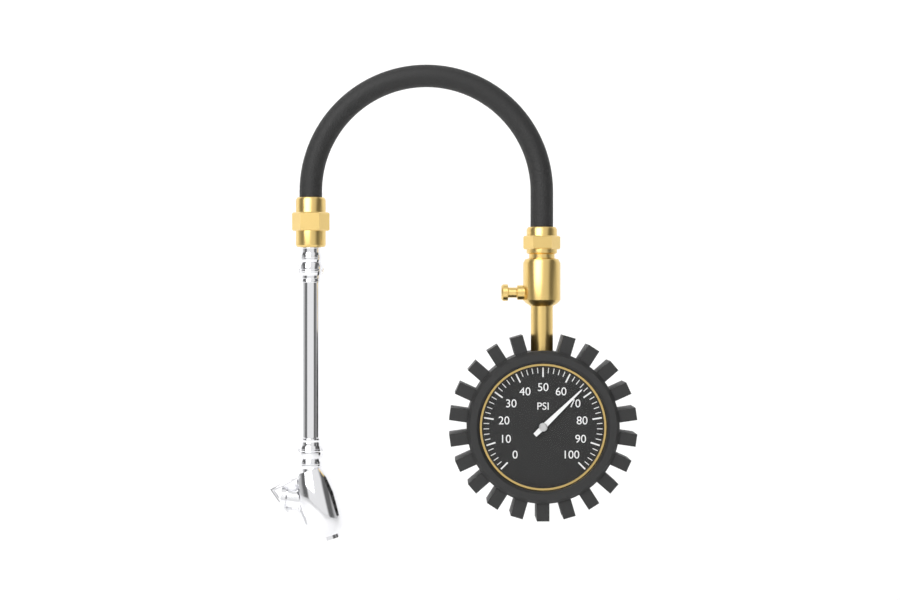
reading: 67 psi
